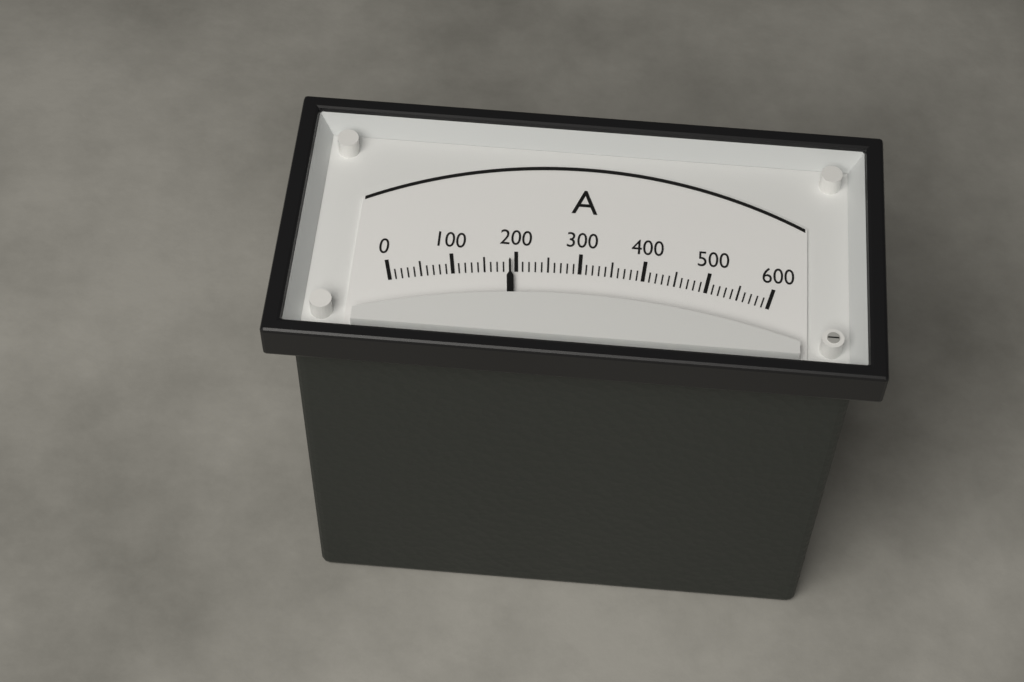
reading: 190 A
